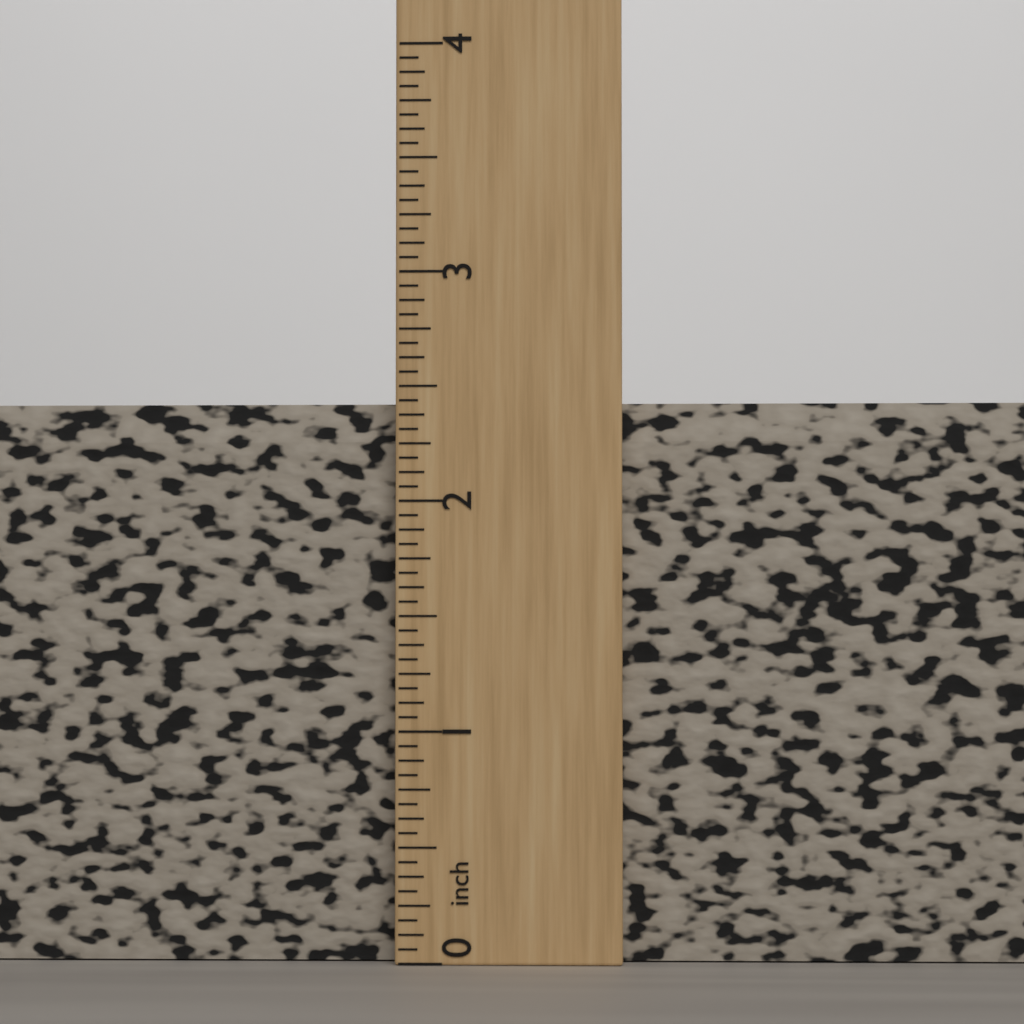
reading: 2.4375 inch
